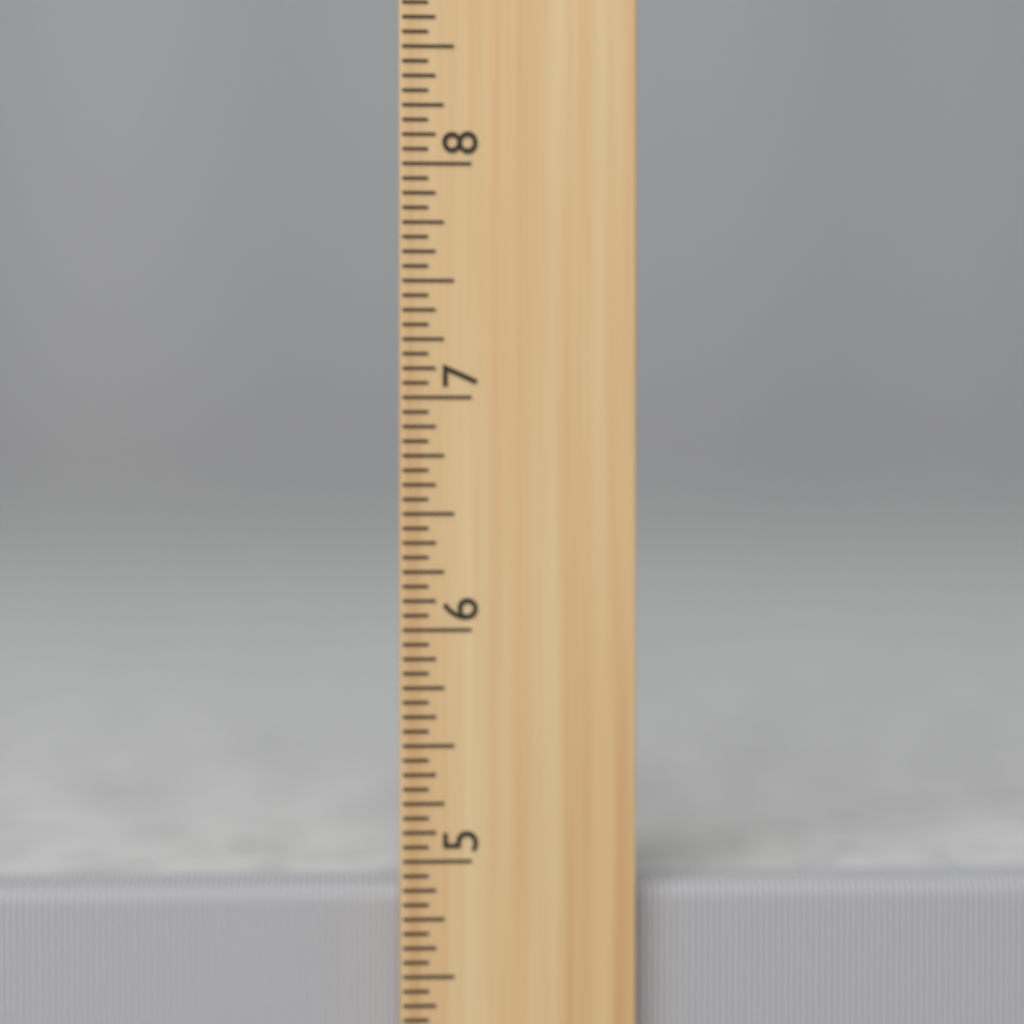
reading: 4.8750 inch
